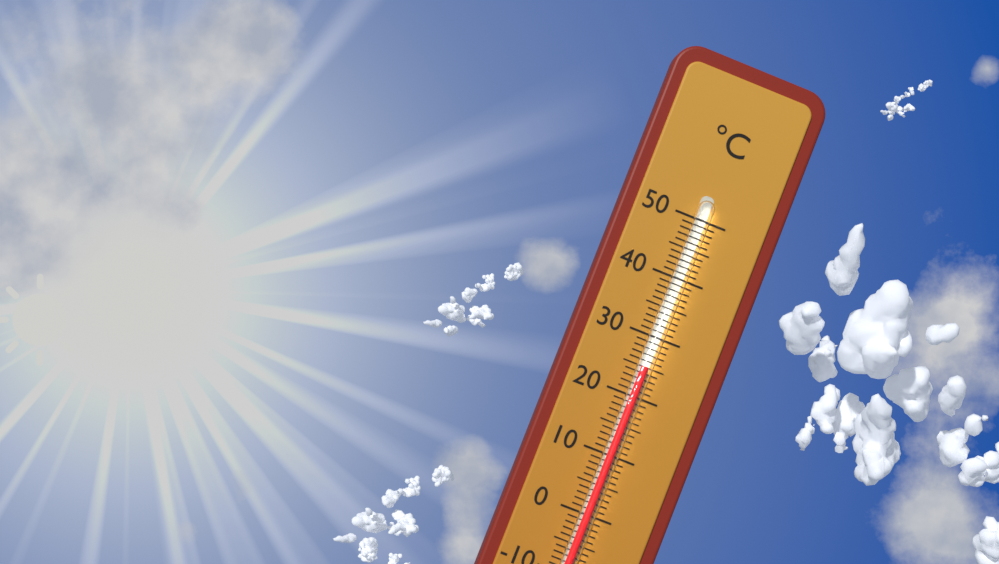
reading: 25 °C
